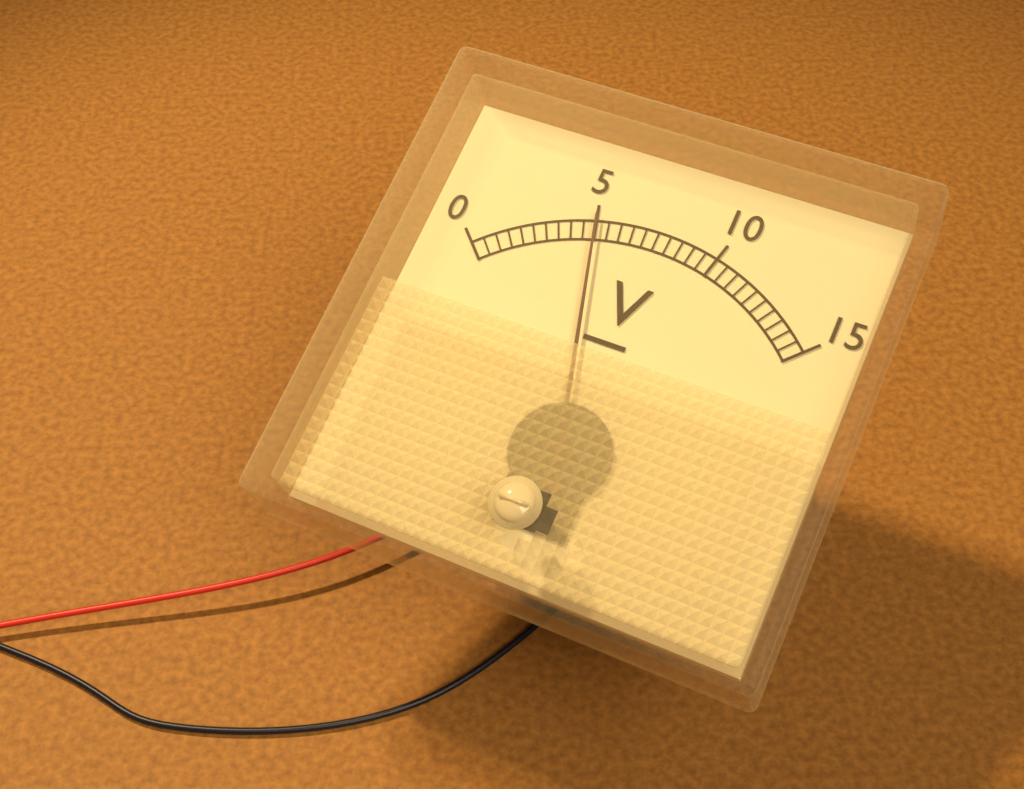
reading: 5.0 V
